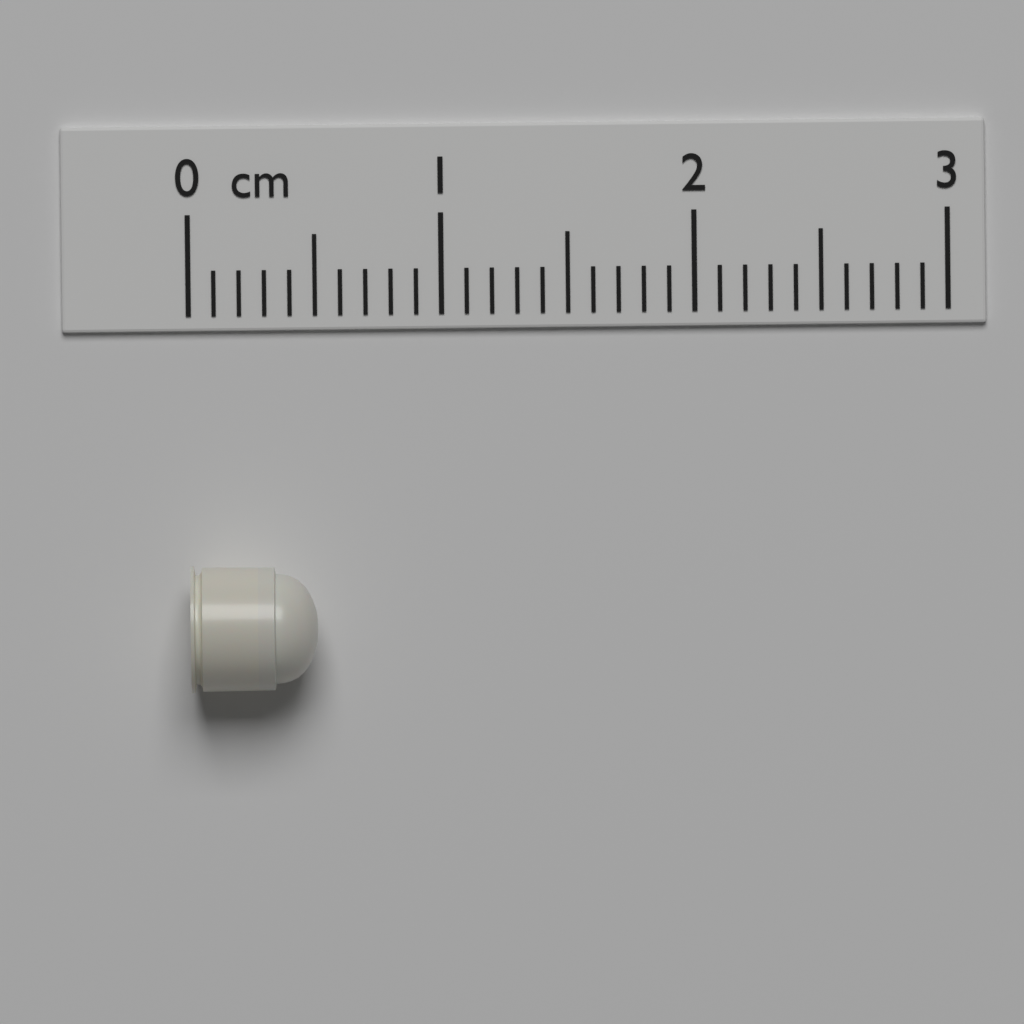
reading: 0.5 cm
